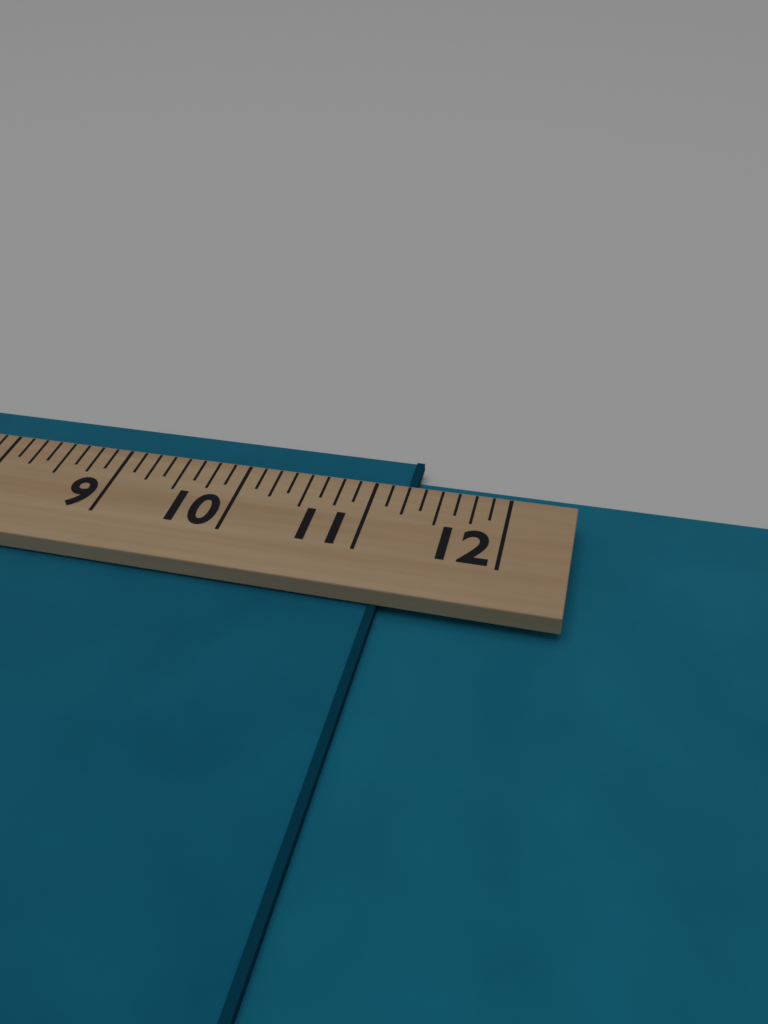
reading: 11.250 (no unit)
